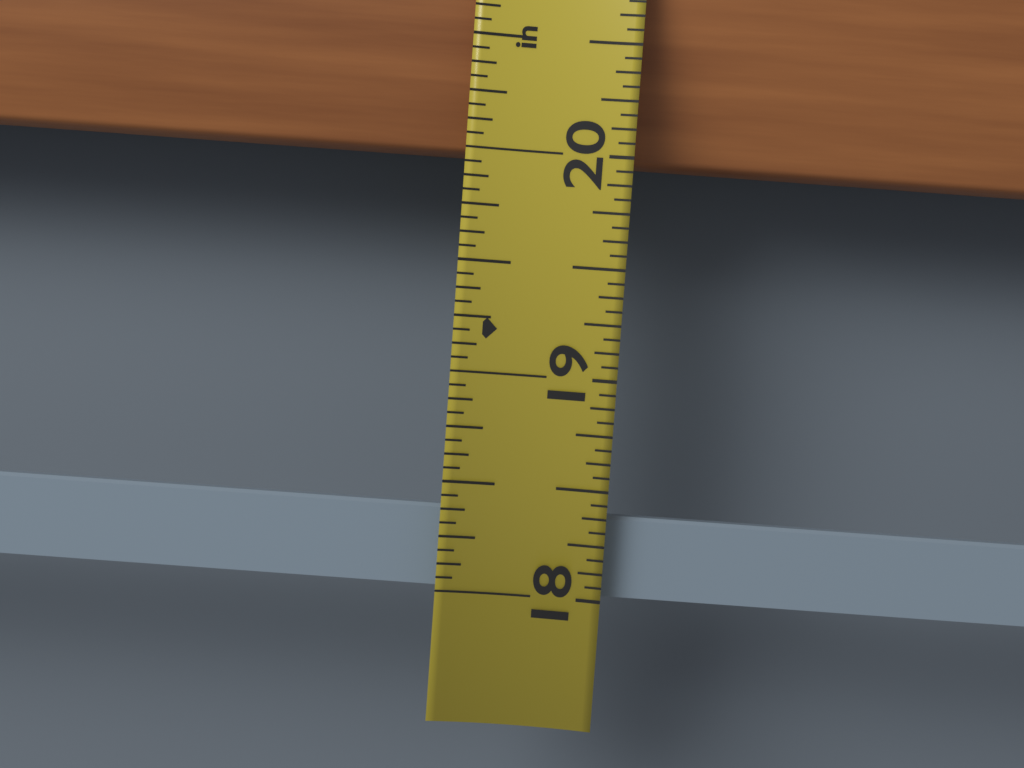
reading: 18.3750 in
